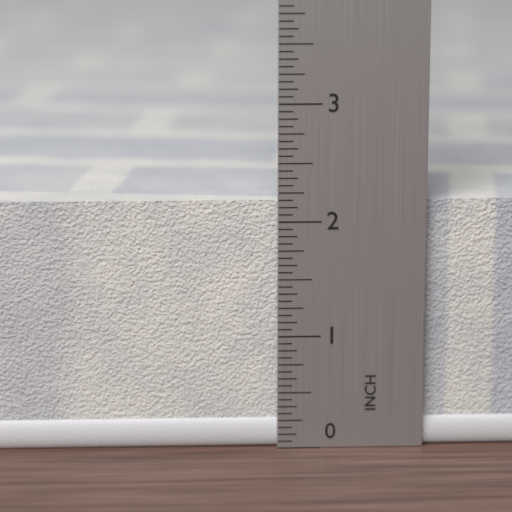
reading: 2.1875 in
